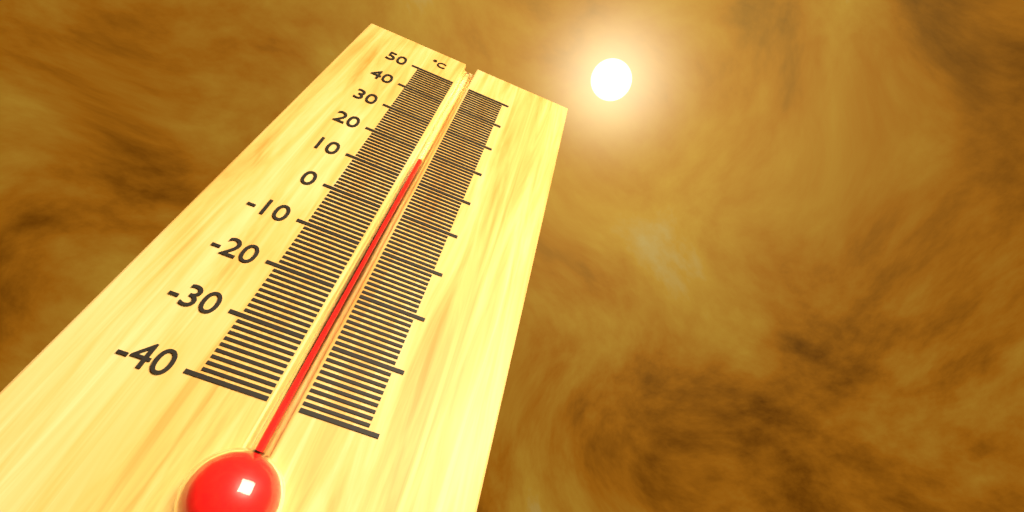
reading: 17 °C
